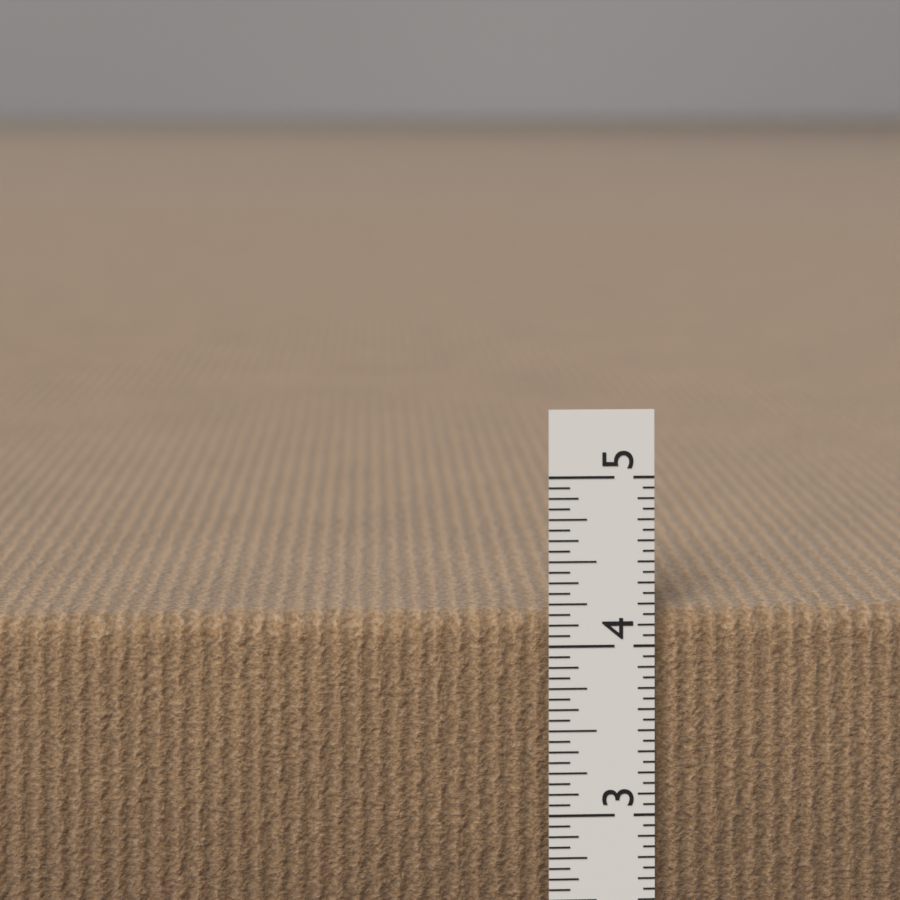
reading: 4.1875 in
